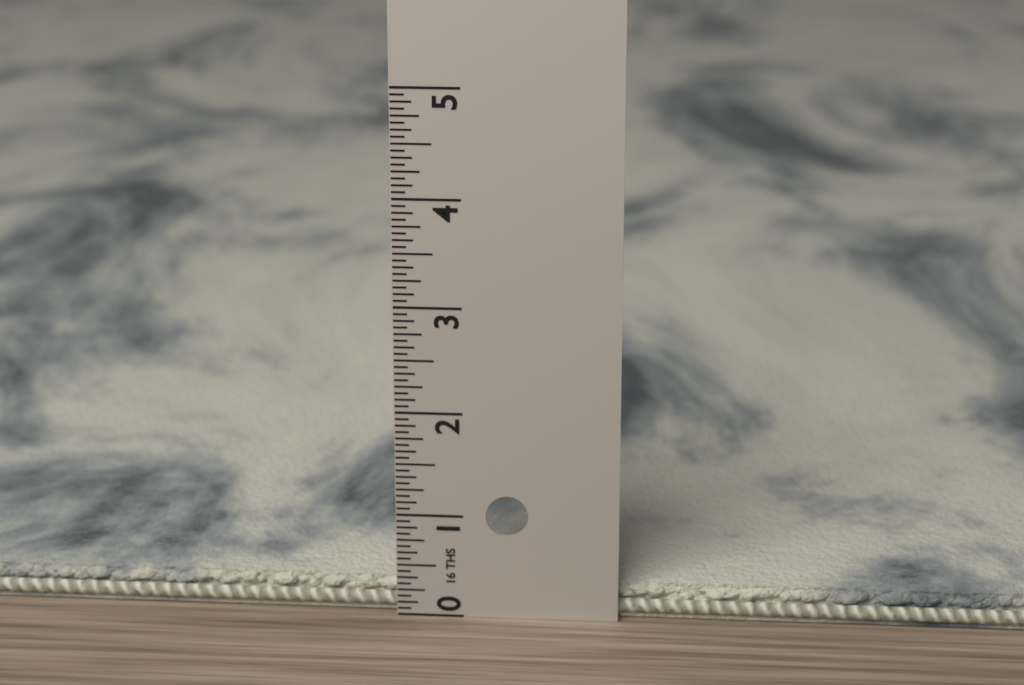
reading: 0.3125 in
